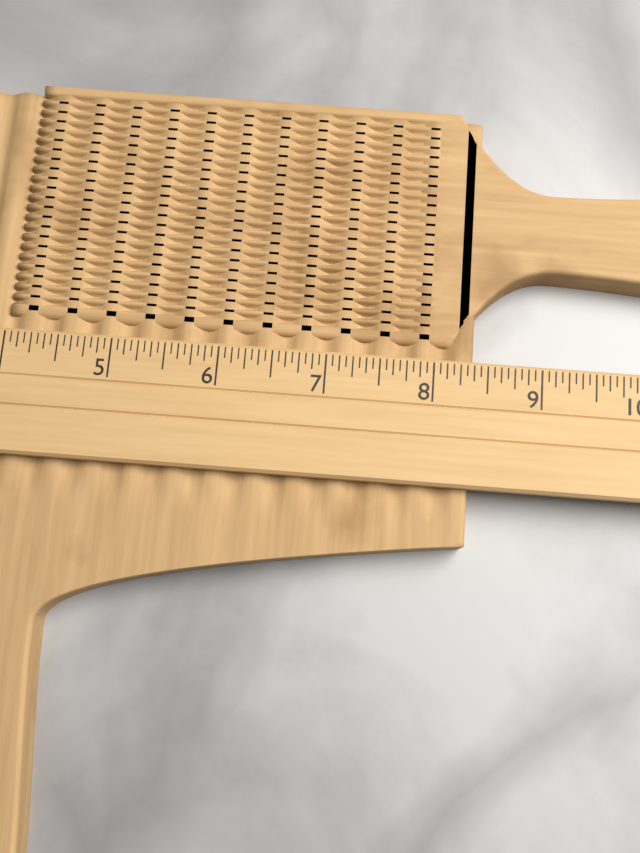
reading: 8.3750 (no unit)
